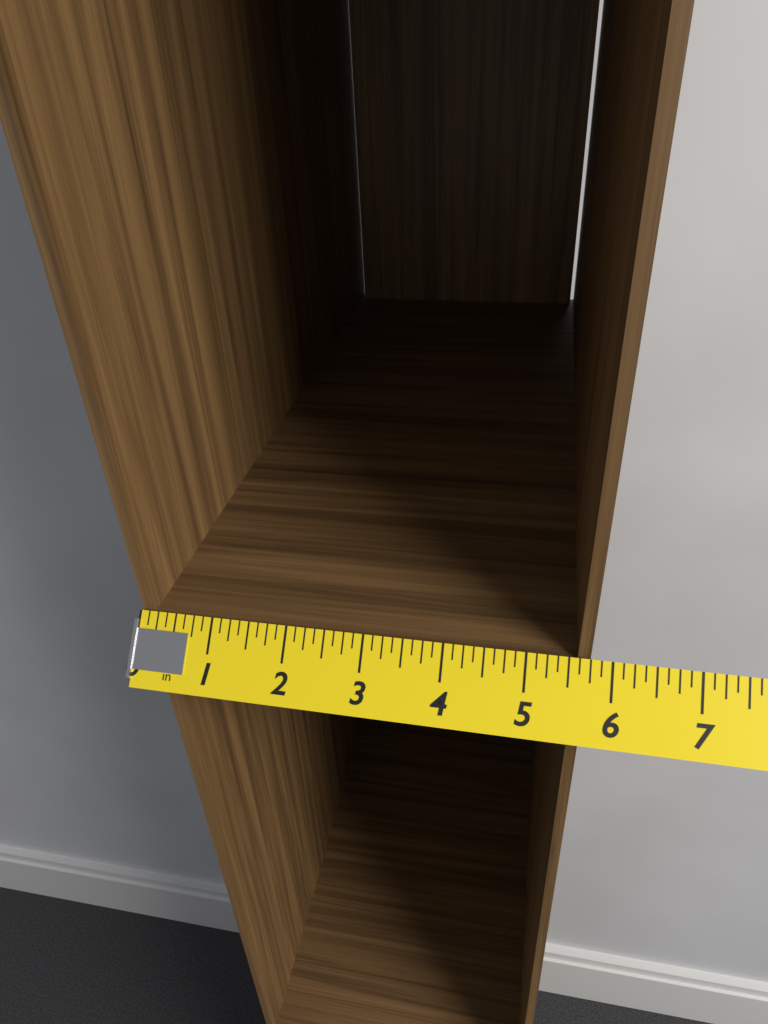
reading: 5.750 in
